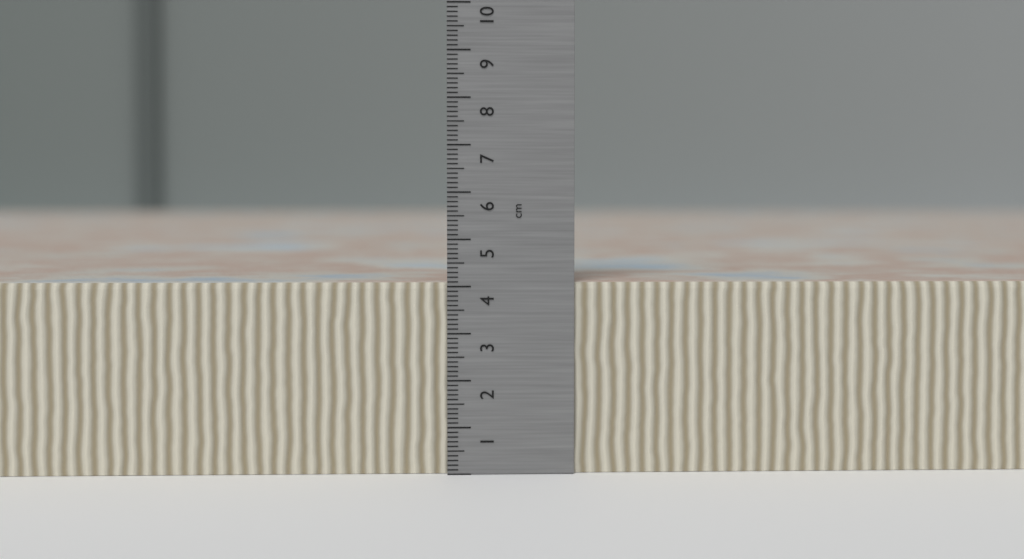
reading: 4.1 cm
